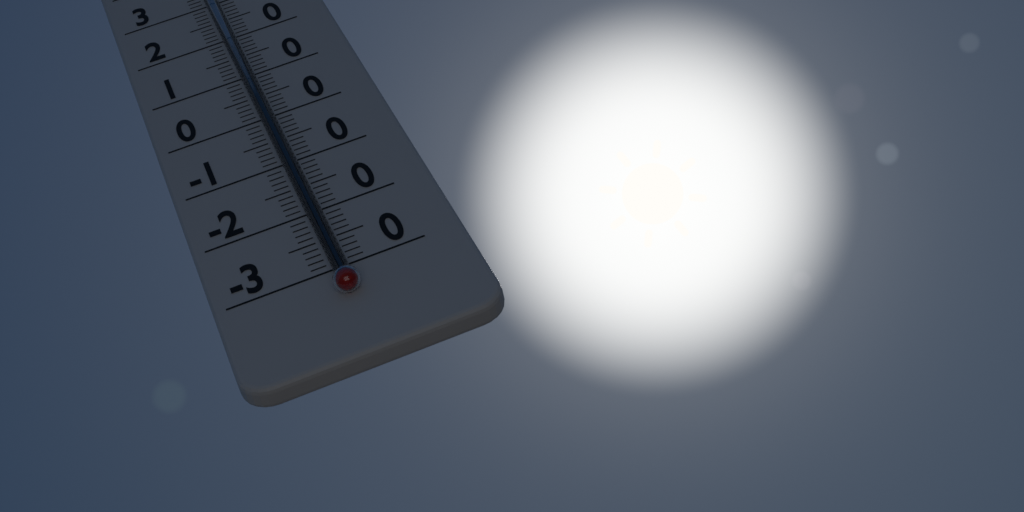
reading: -29 °C
